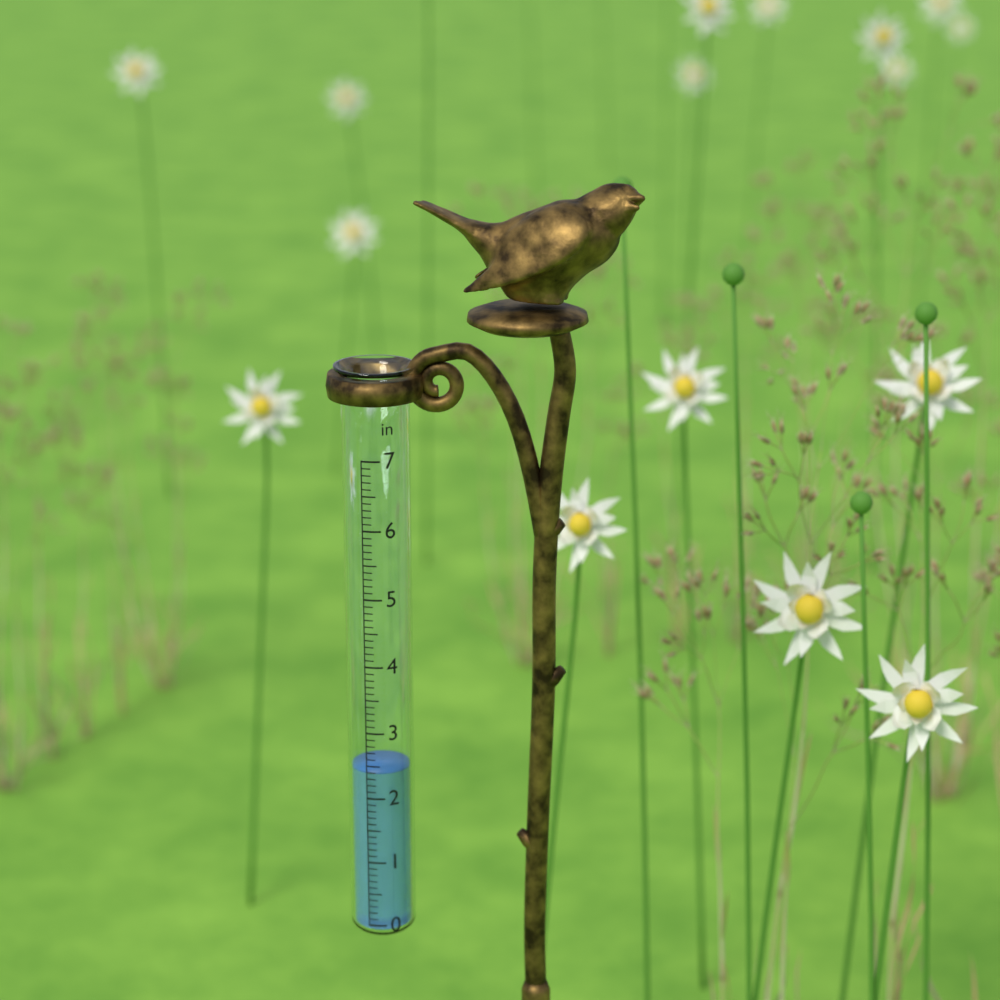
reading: 2.4 in
